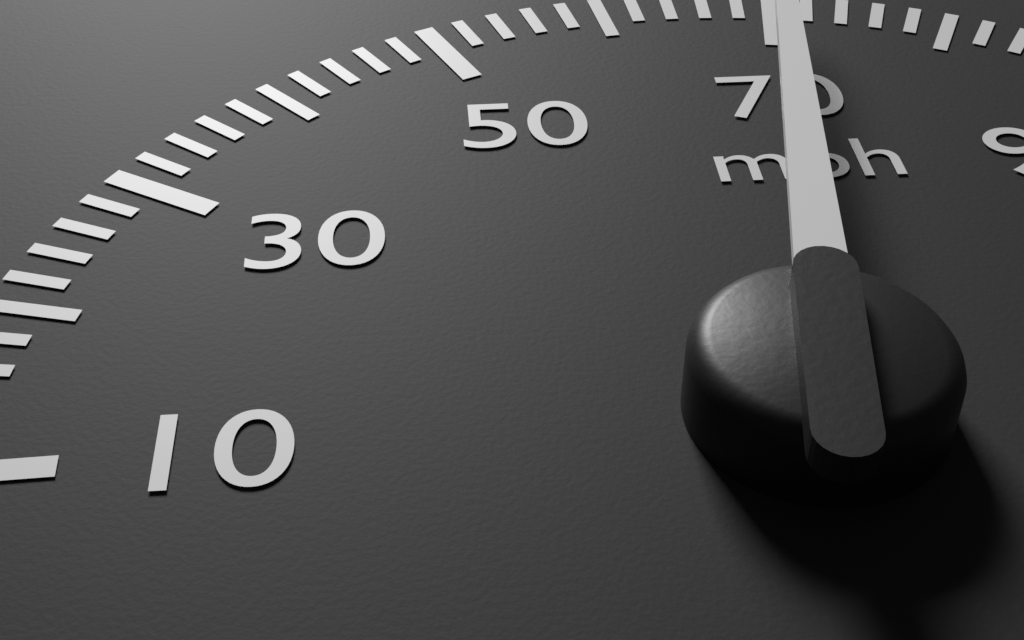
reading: 70 mph
